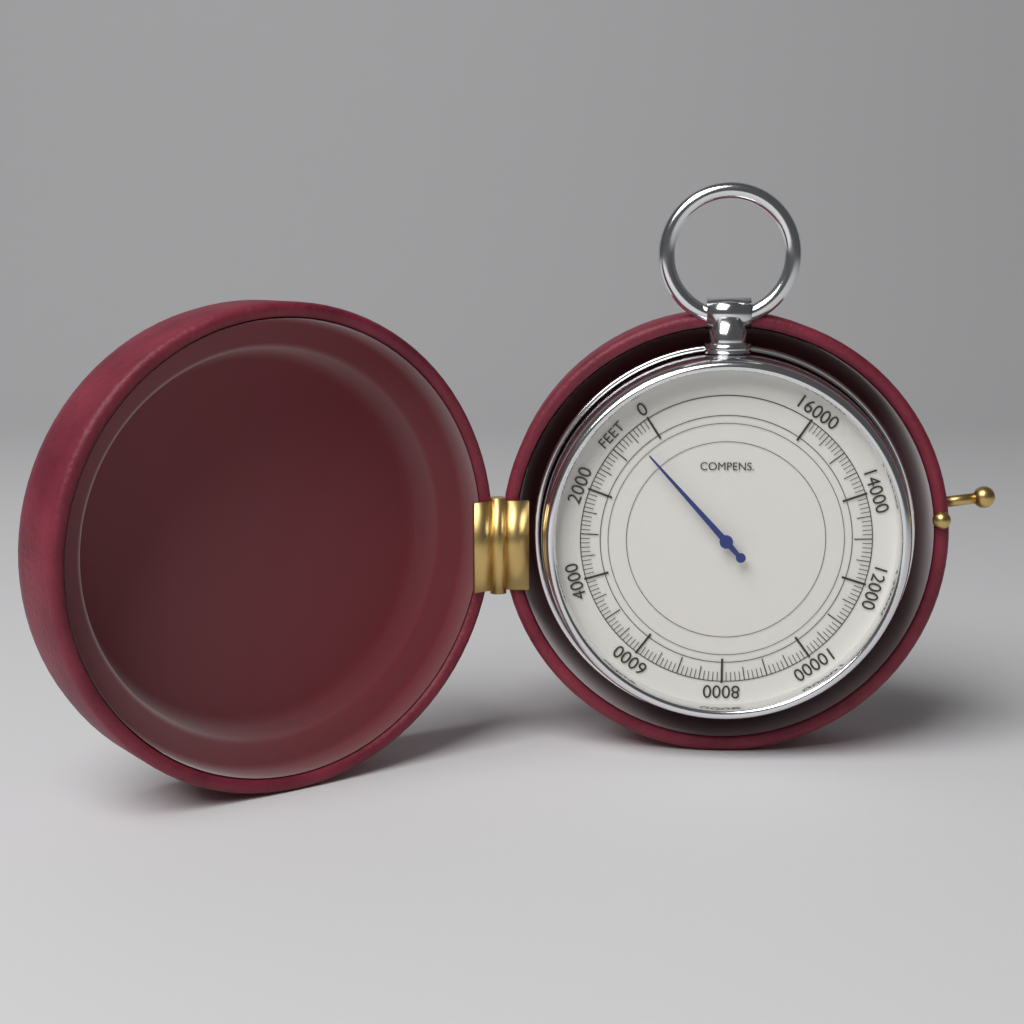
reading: 500 feet
